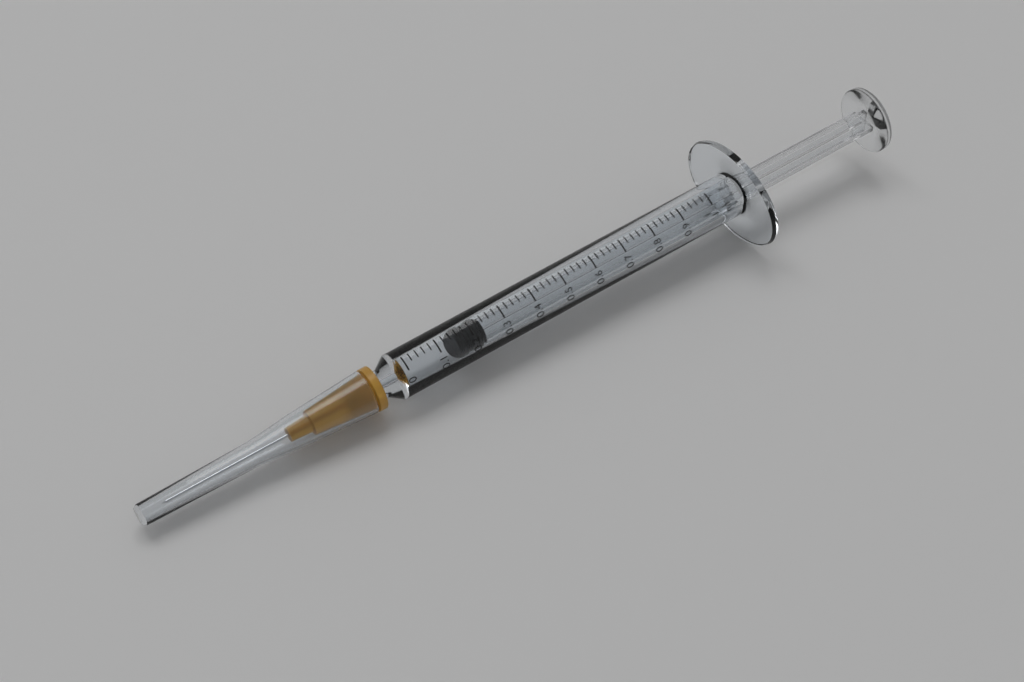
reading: 0.16 ml
